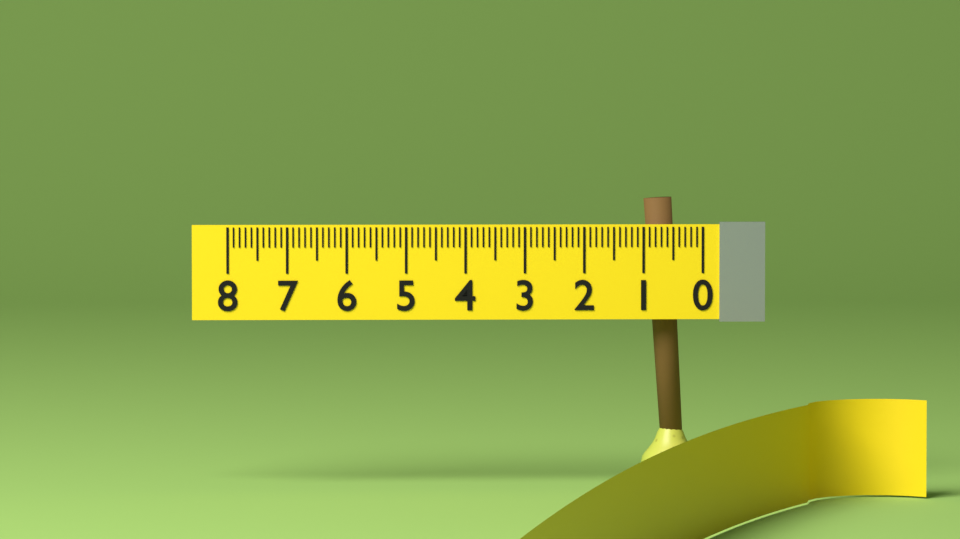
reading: 1.0 (no unit)
